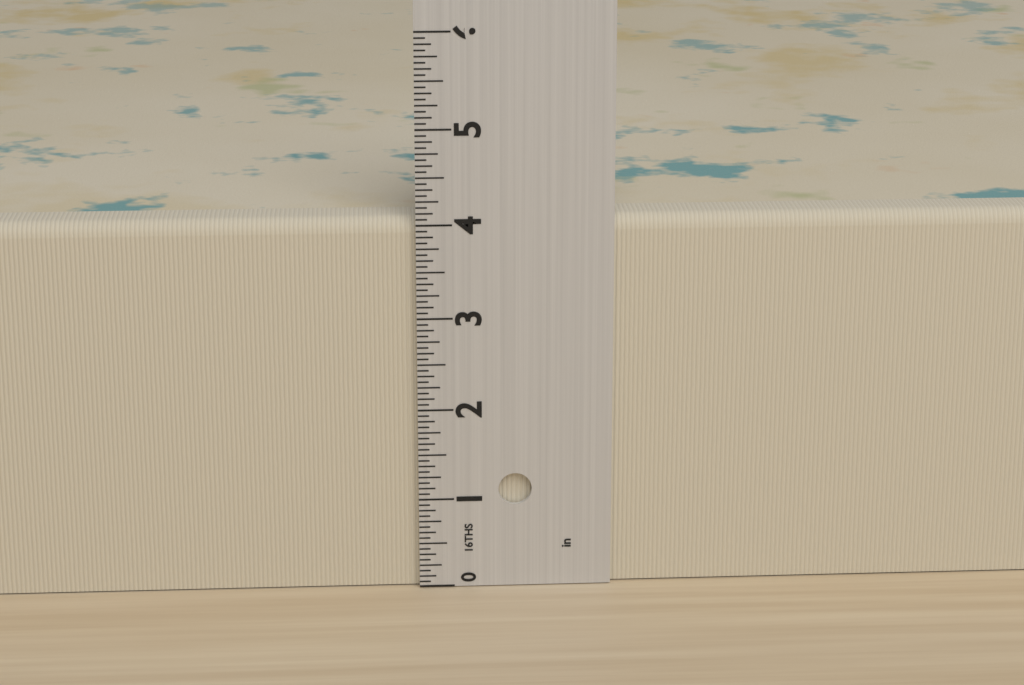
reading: 4.0625 in
